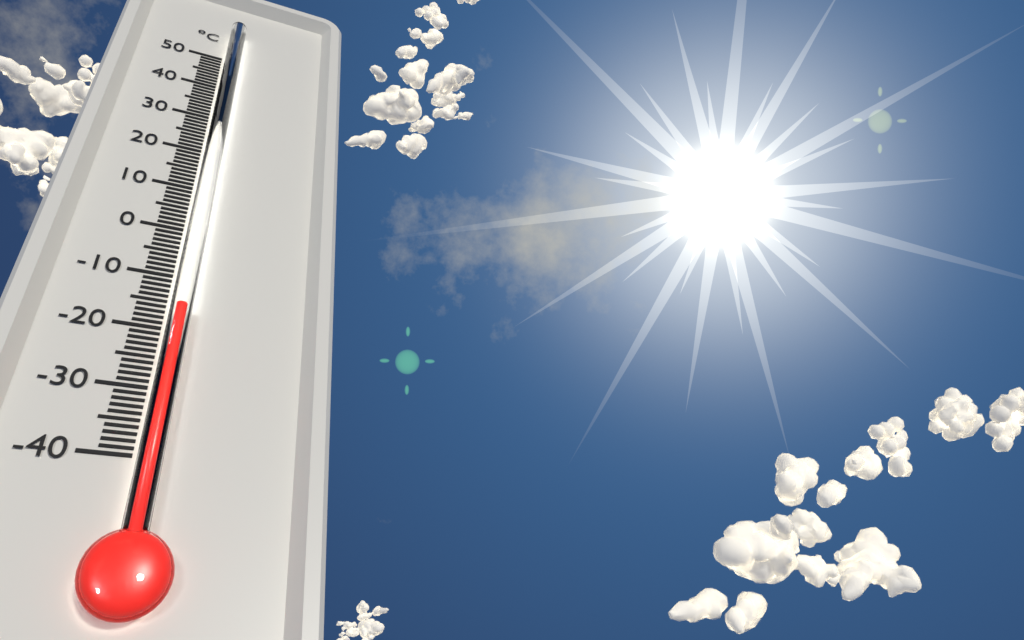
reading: -17 °C
